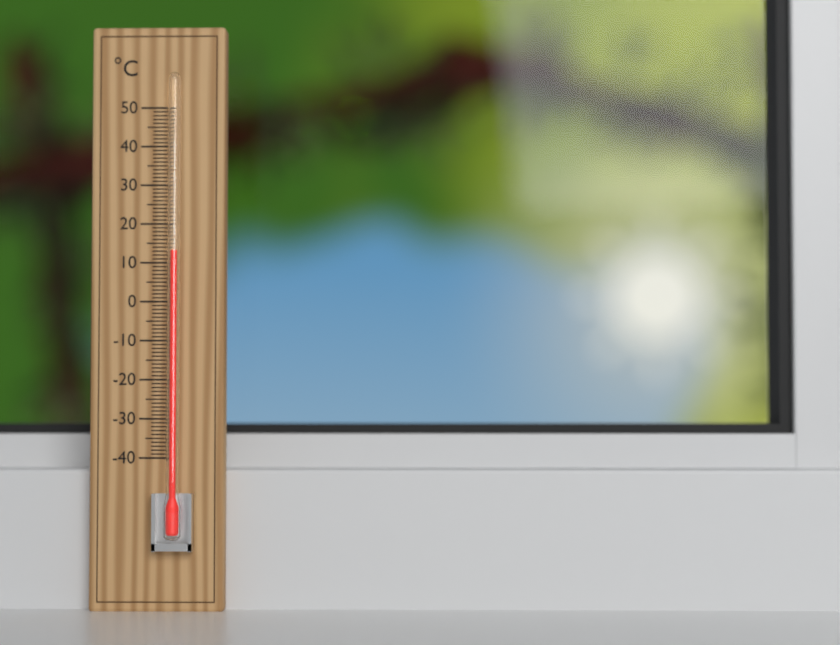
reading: 13 °C
